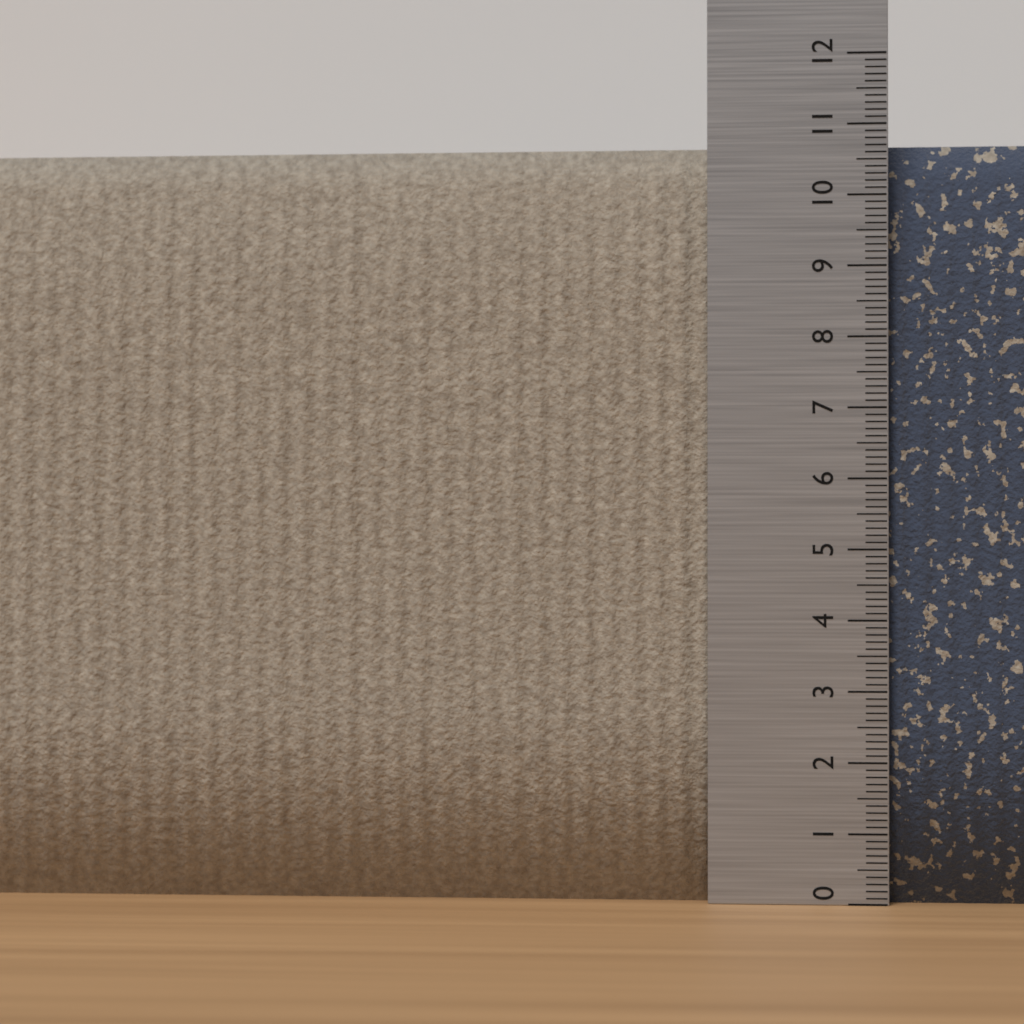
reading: 10.8 (no unit)
